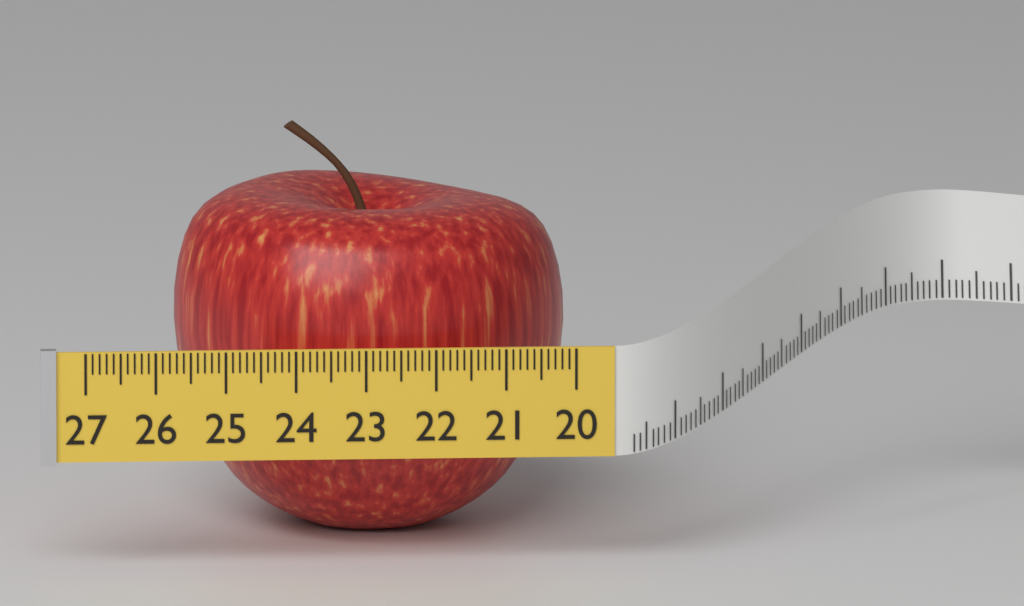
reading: 25.6 (no unit)
